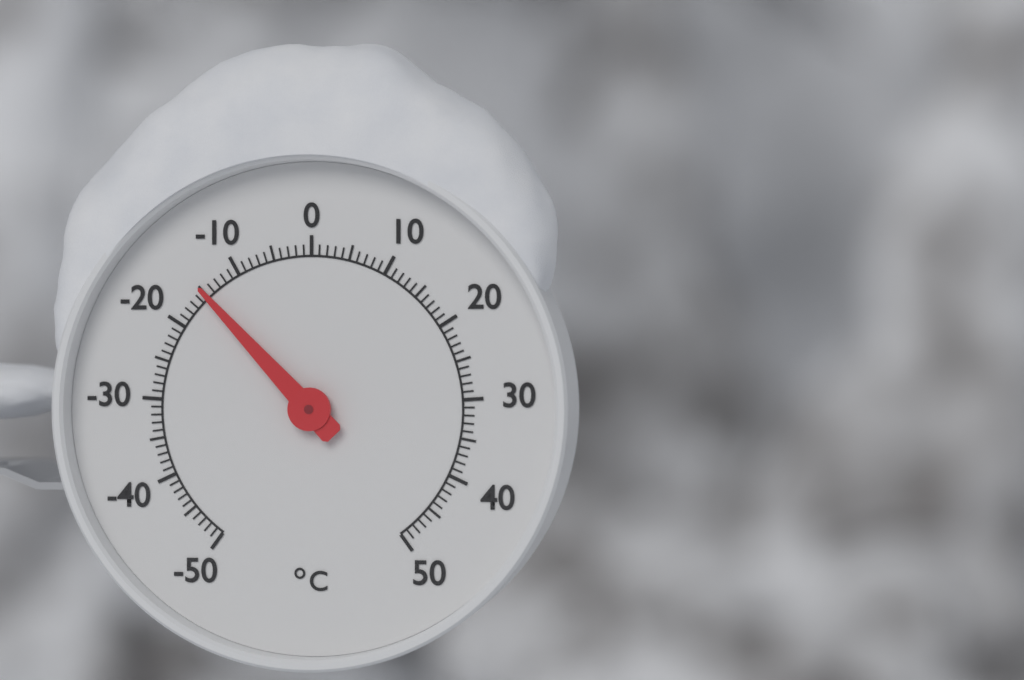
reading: -15 °C
